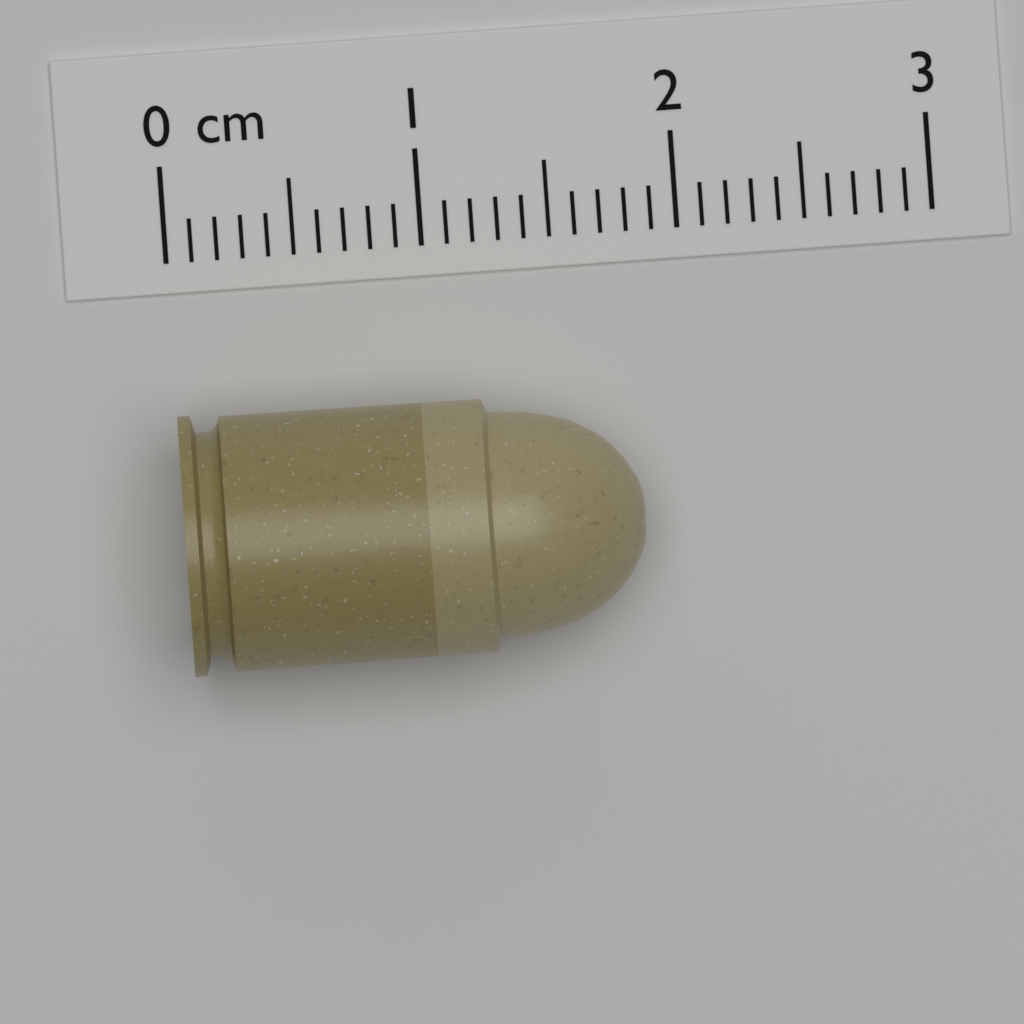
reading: 1.8 cm
